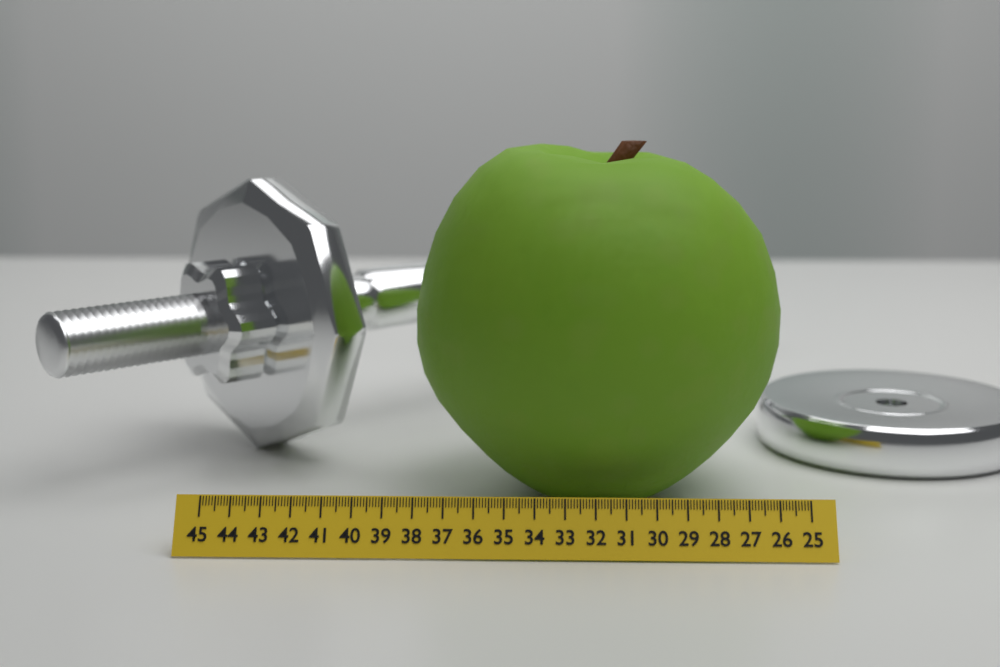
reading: 38.4 (no unit)
